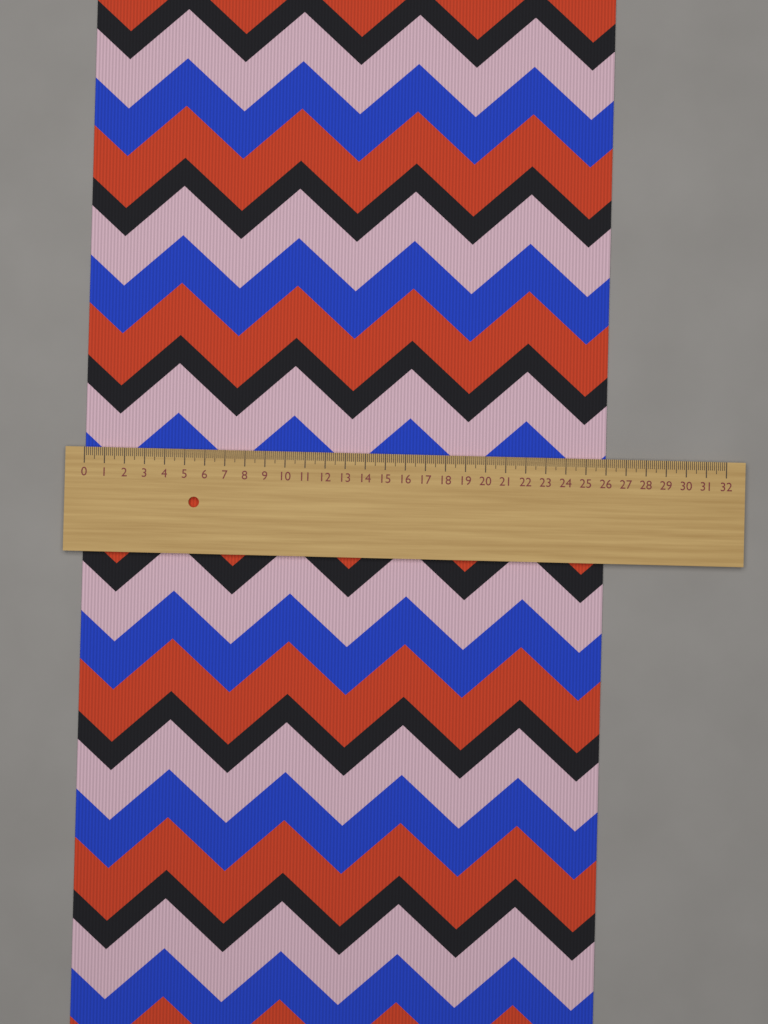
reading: 26.0 (no unit)
